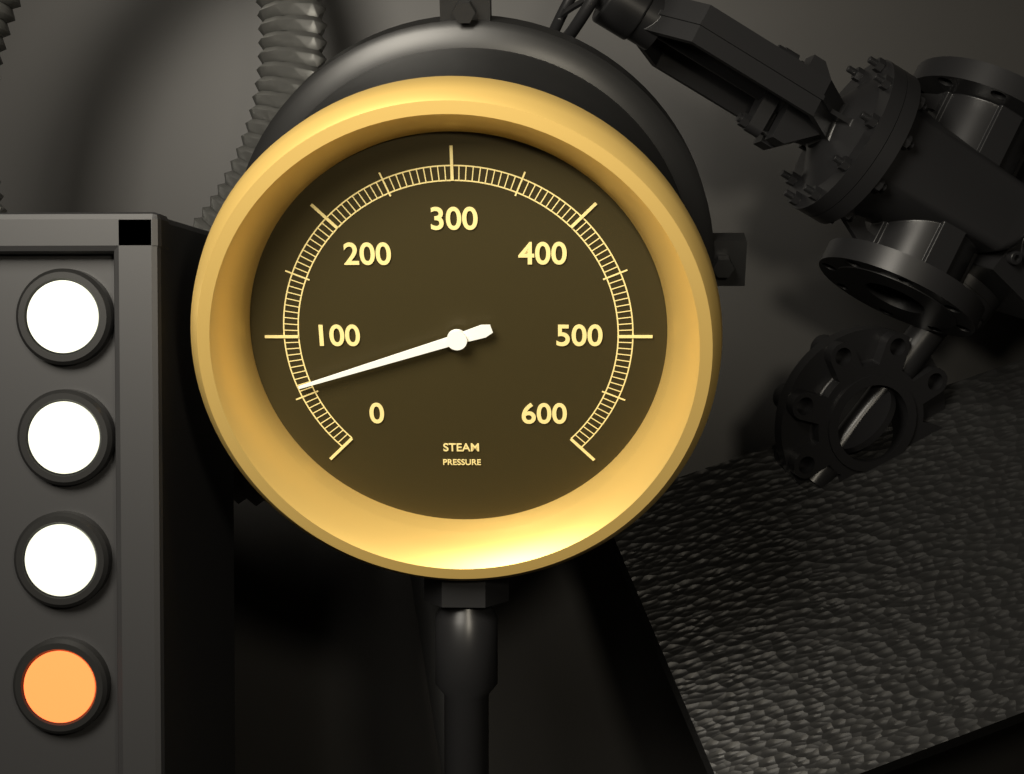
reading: 60 (no unit)
